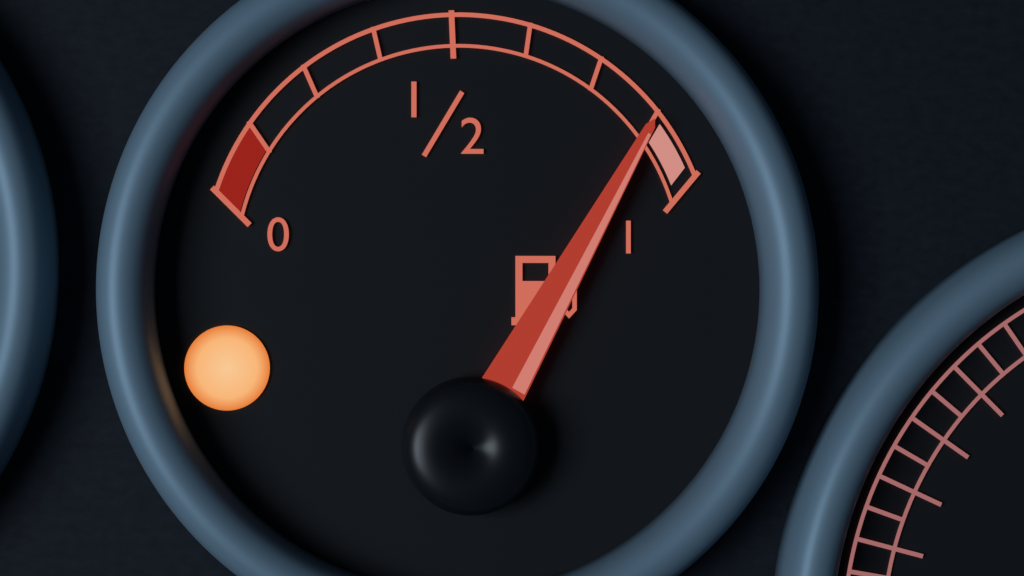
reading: 0.875 (no unit)
